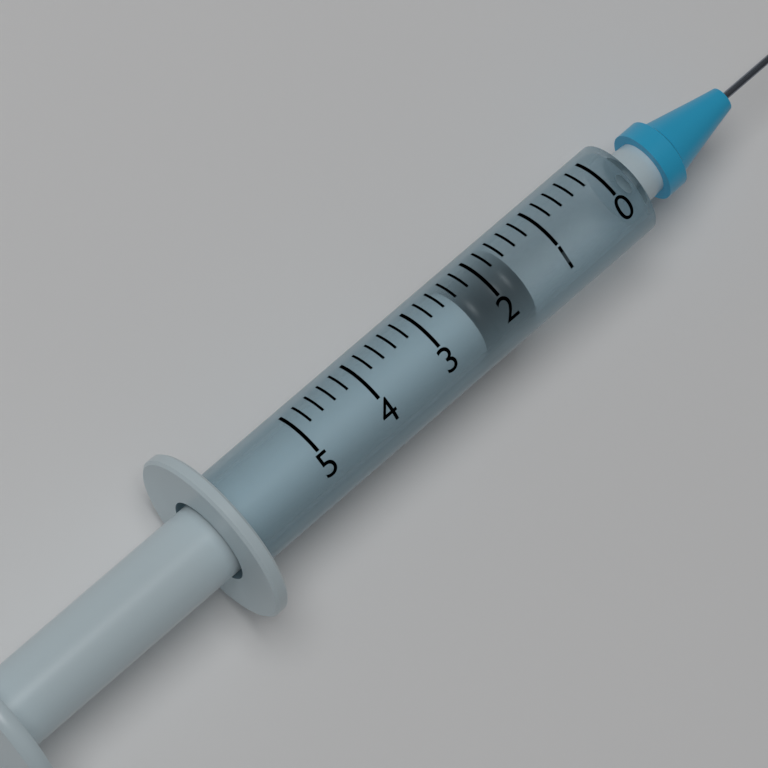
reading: 1.6 (no unit)
